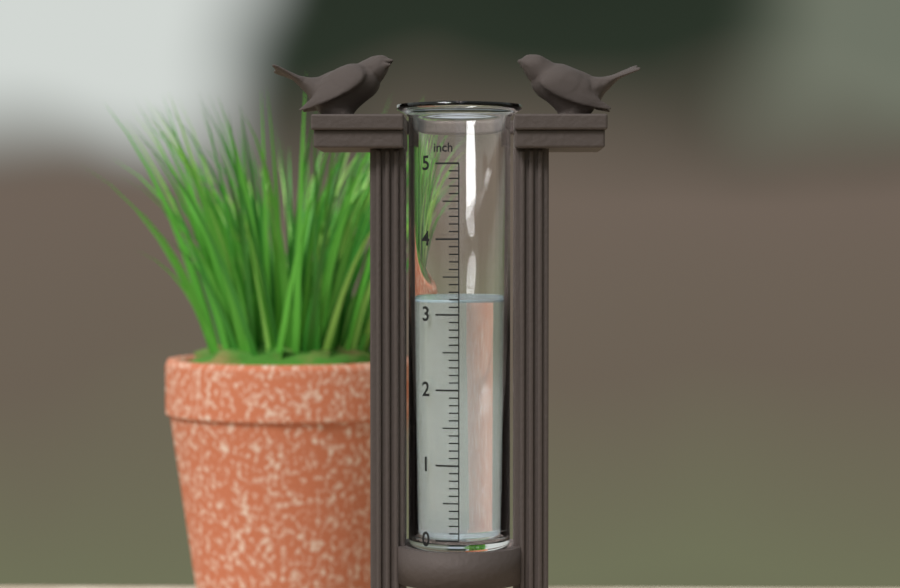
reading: 3.2 inch
